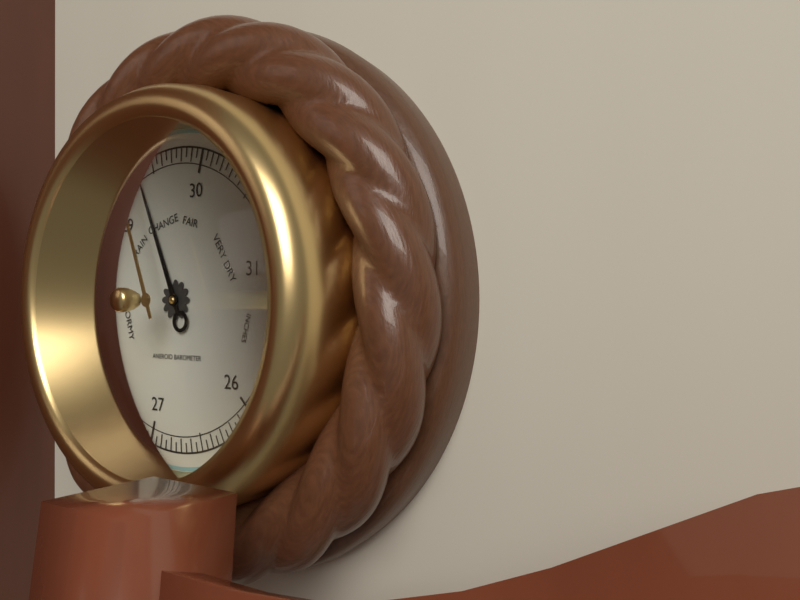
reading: 29.35 inHg
